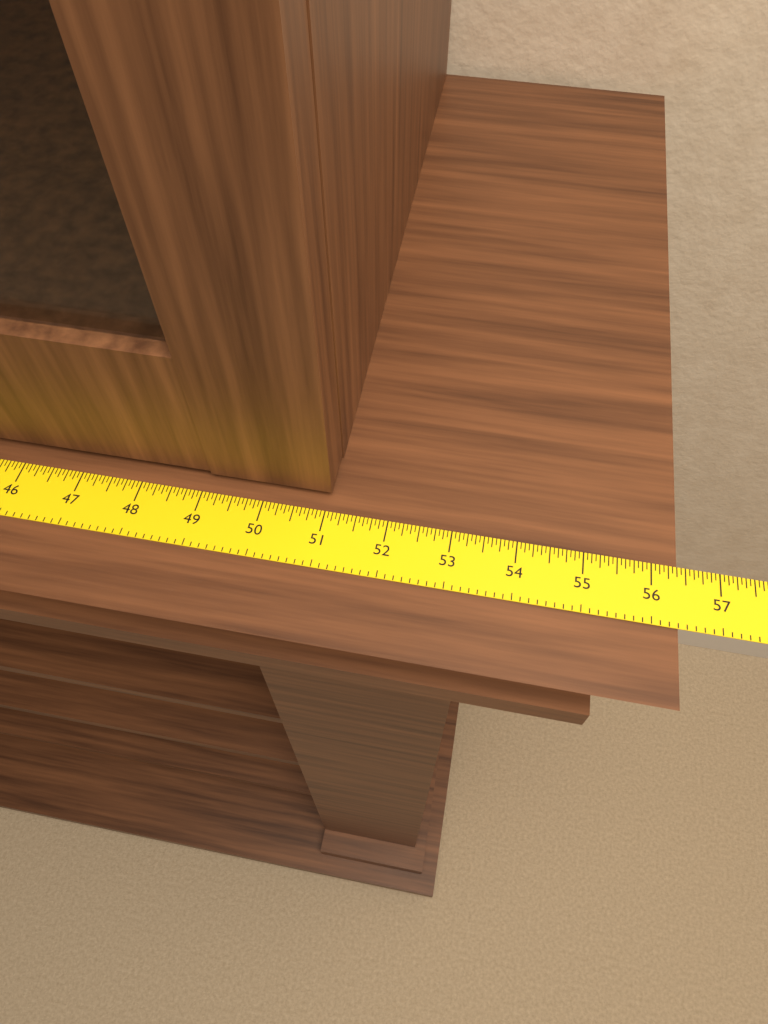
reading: 56.3750 in
